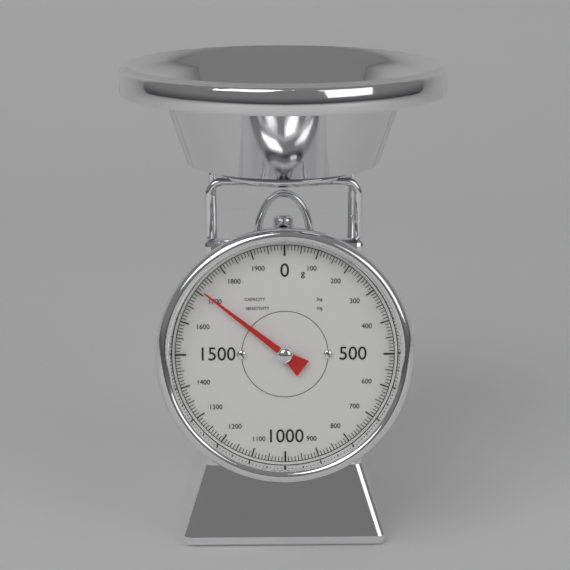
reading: 1710 g
